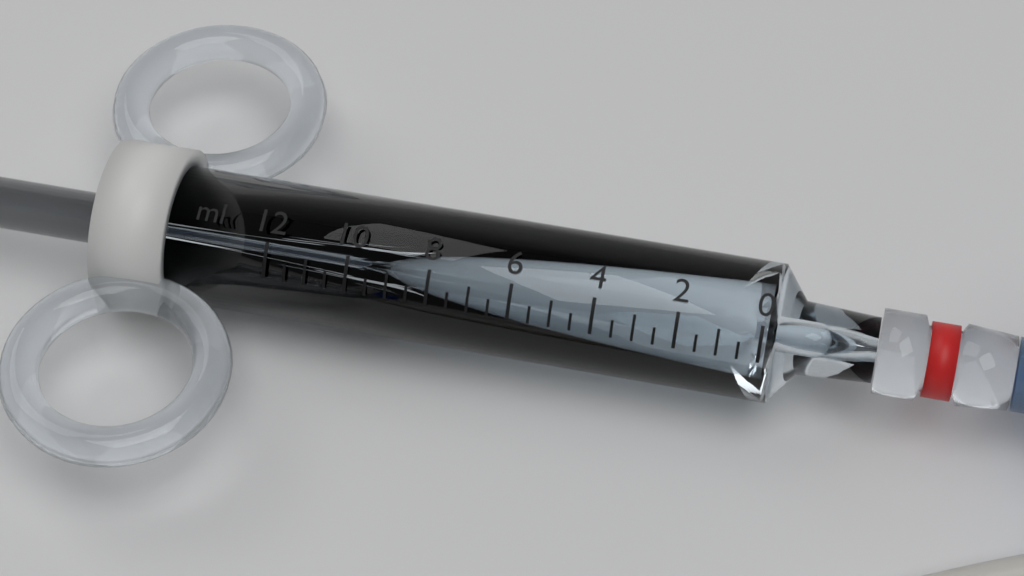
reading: 9.5 ml
